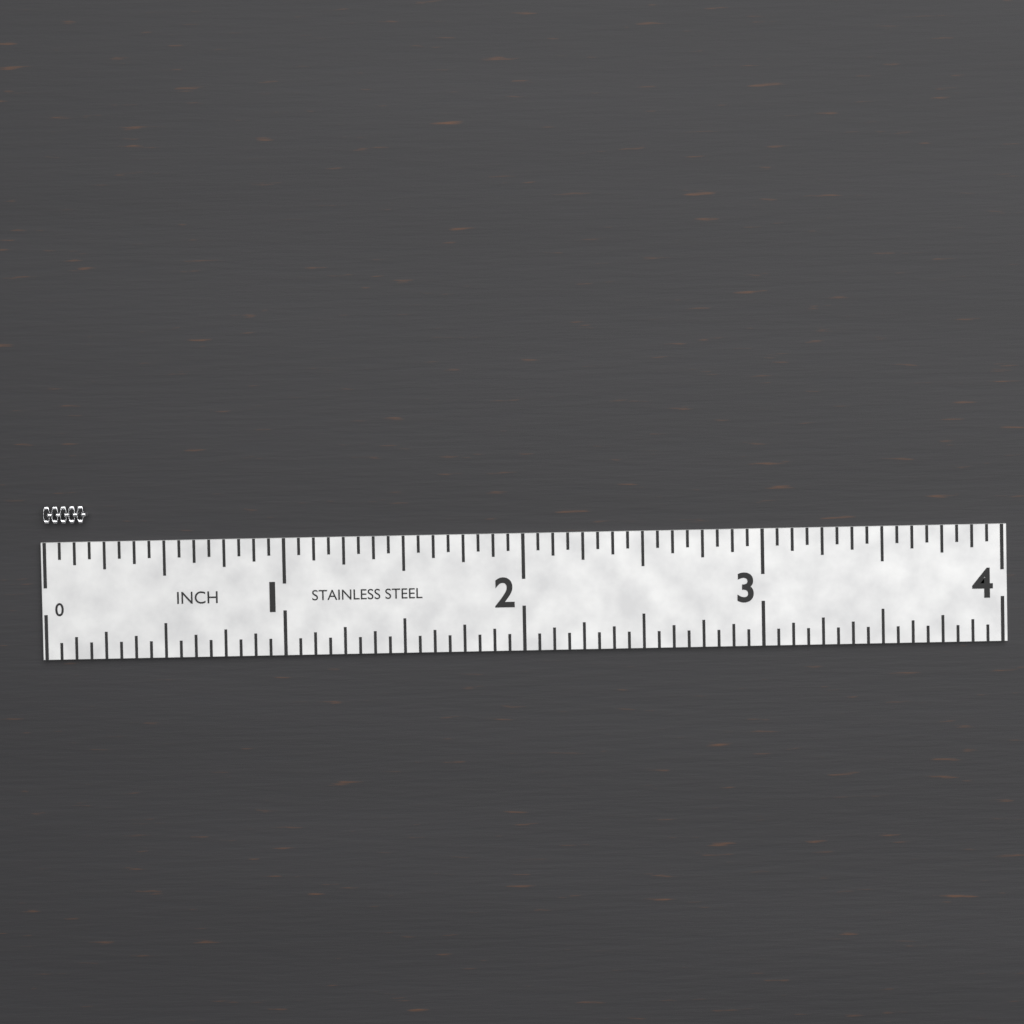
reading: 0.1875 in
